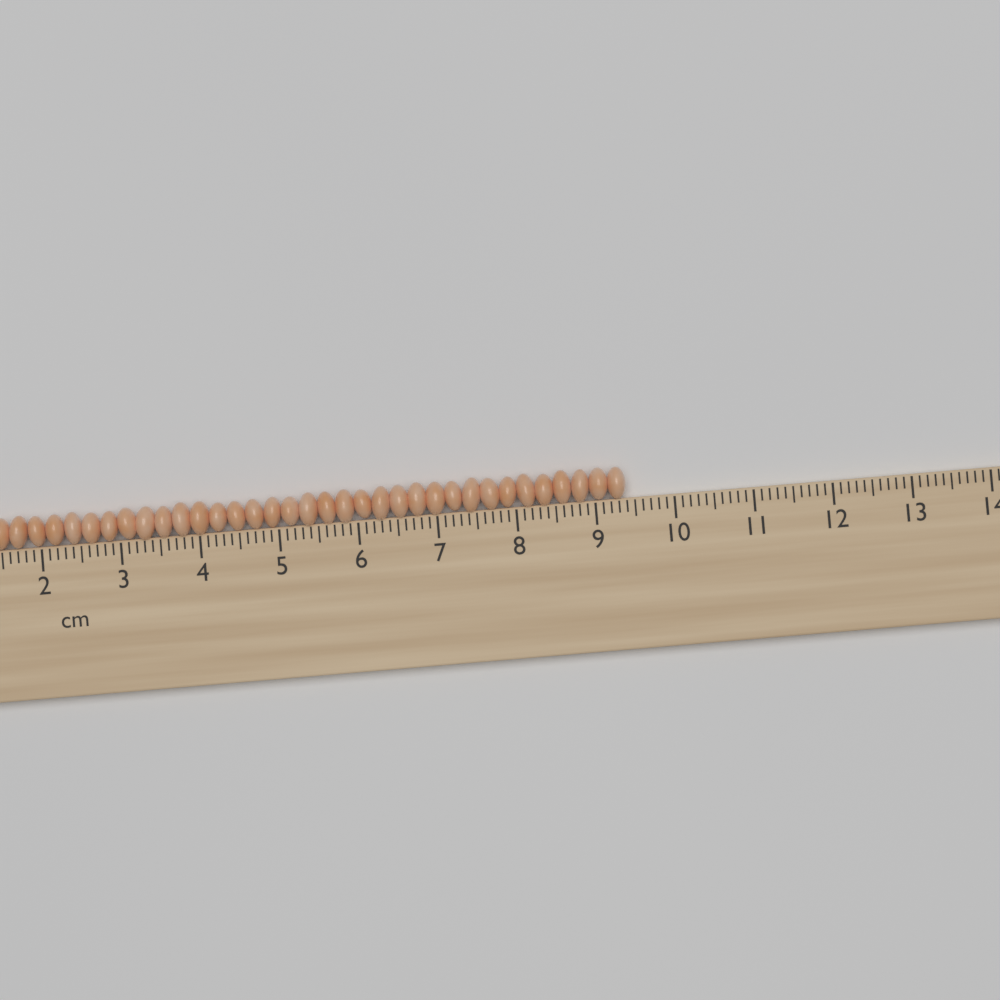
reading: 9.4 cm
